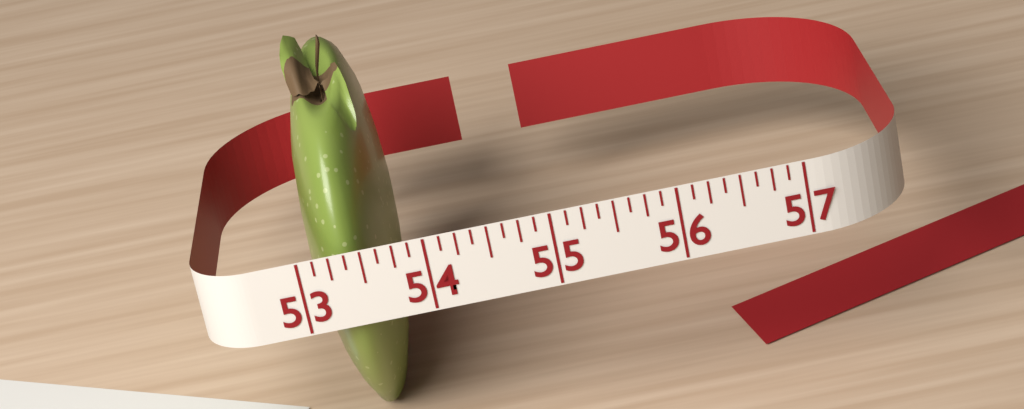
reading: 53.750 (no unit)
